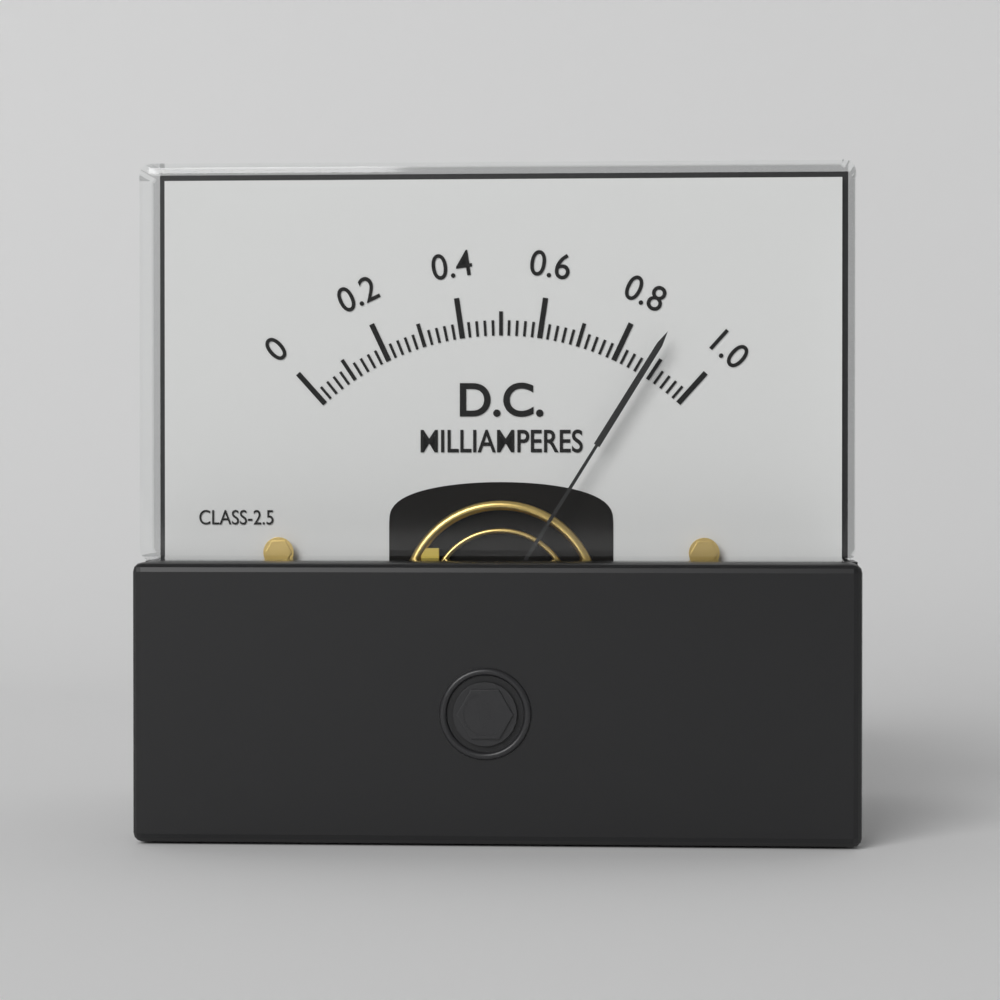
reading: 0.88 mA
